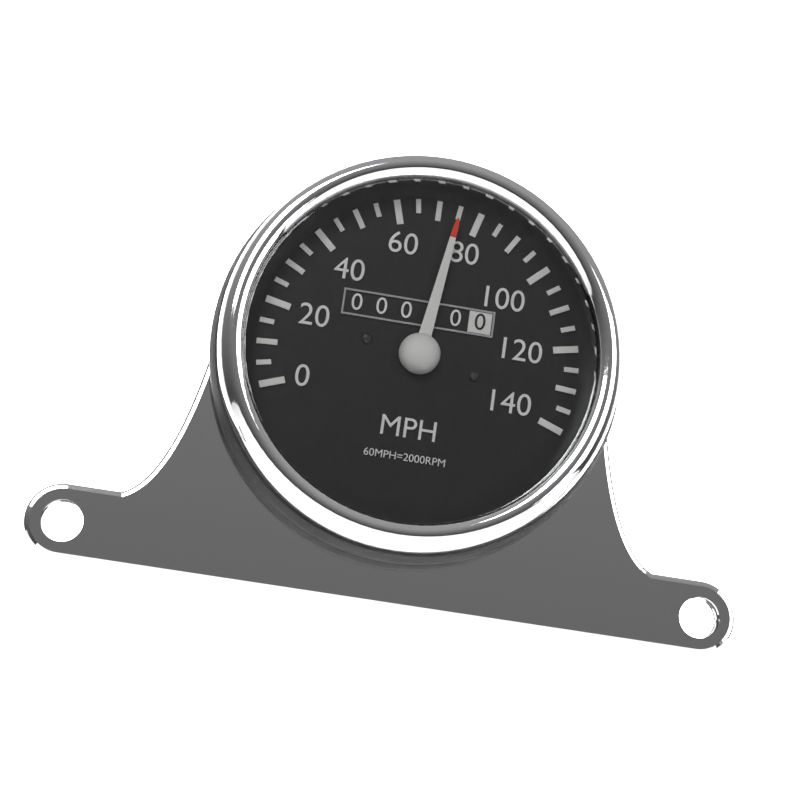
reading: 75 MPH
